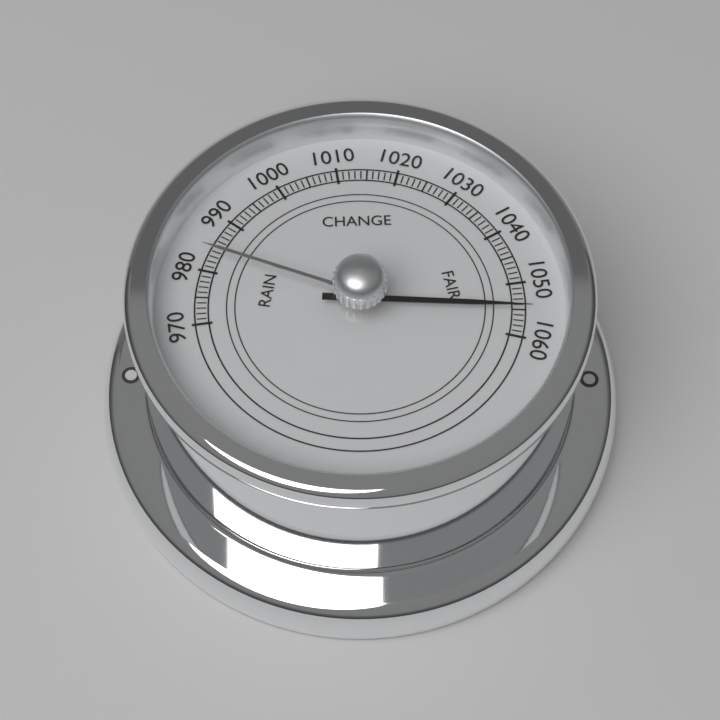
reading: 1055 (no unit)
